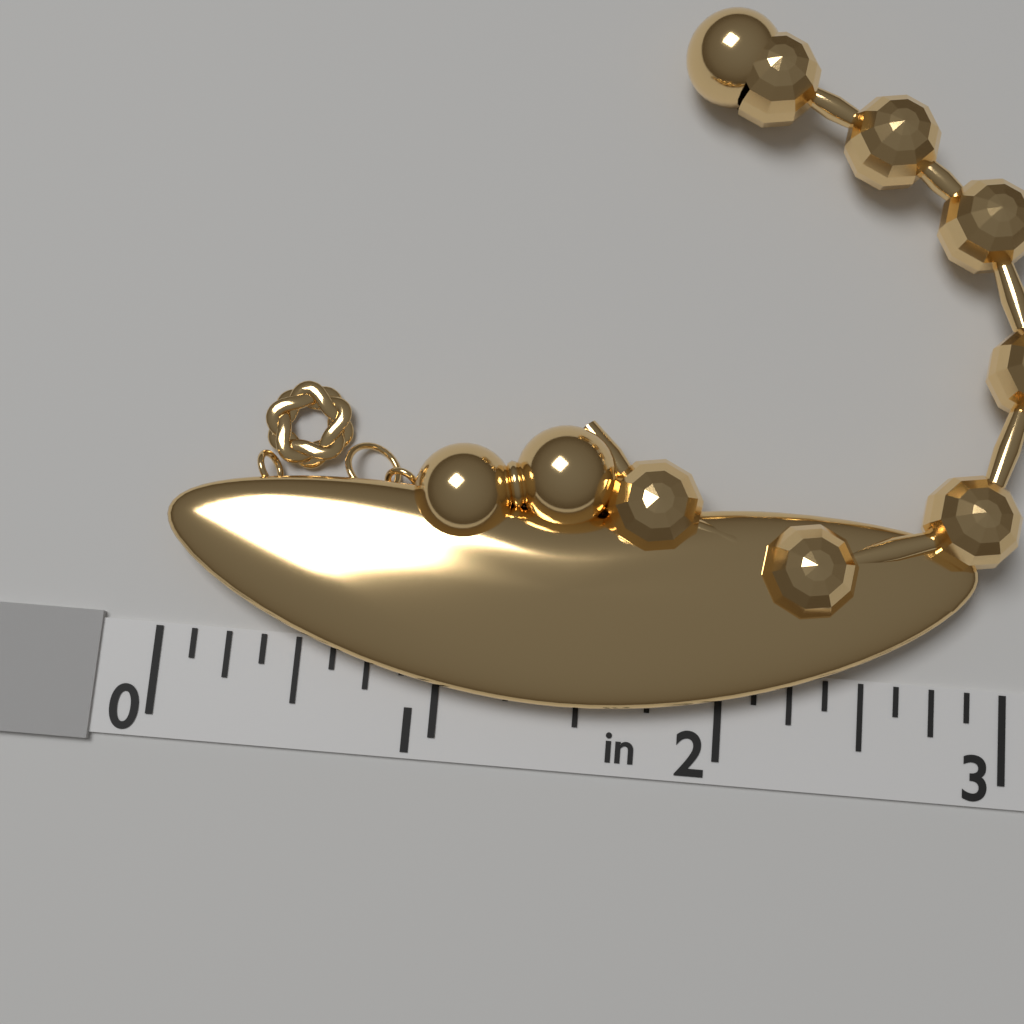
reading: 2.875 in
